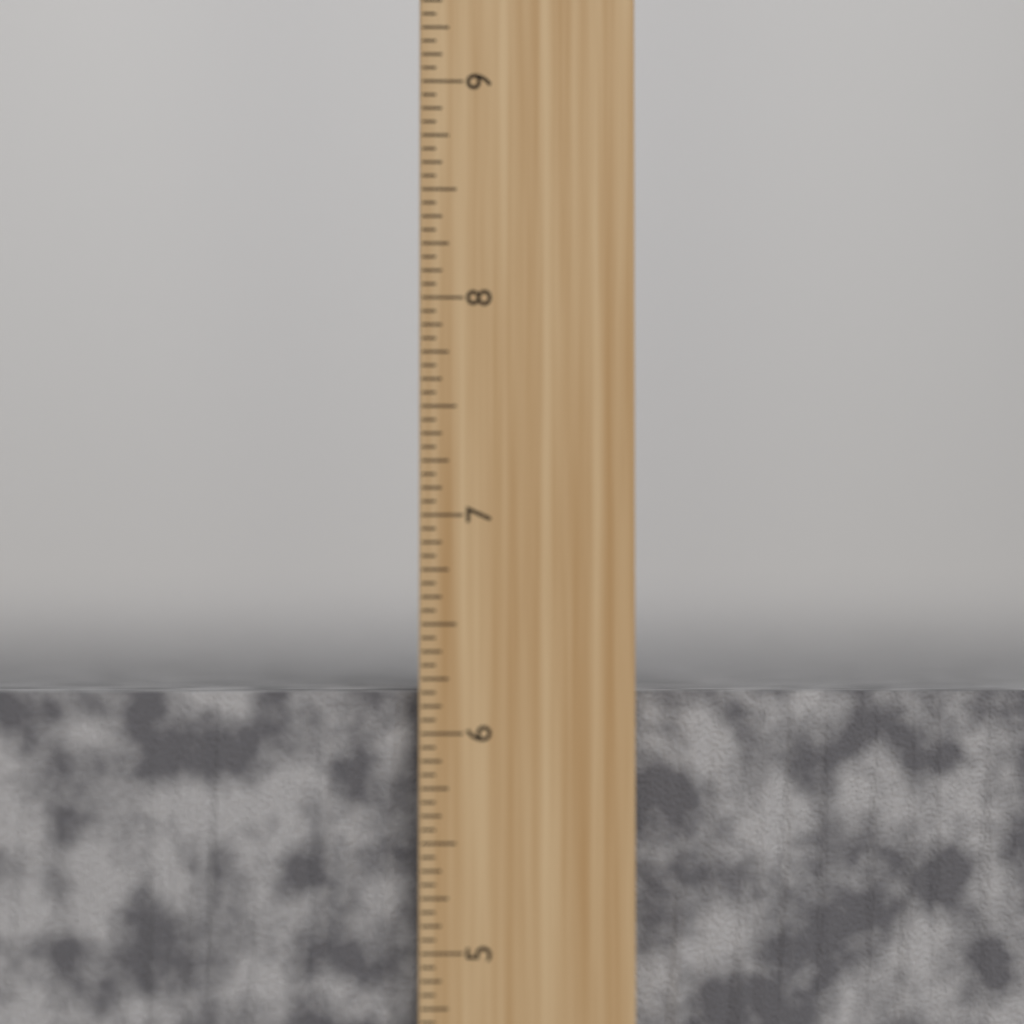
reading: 6.1875 inch
